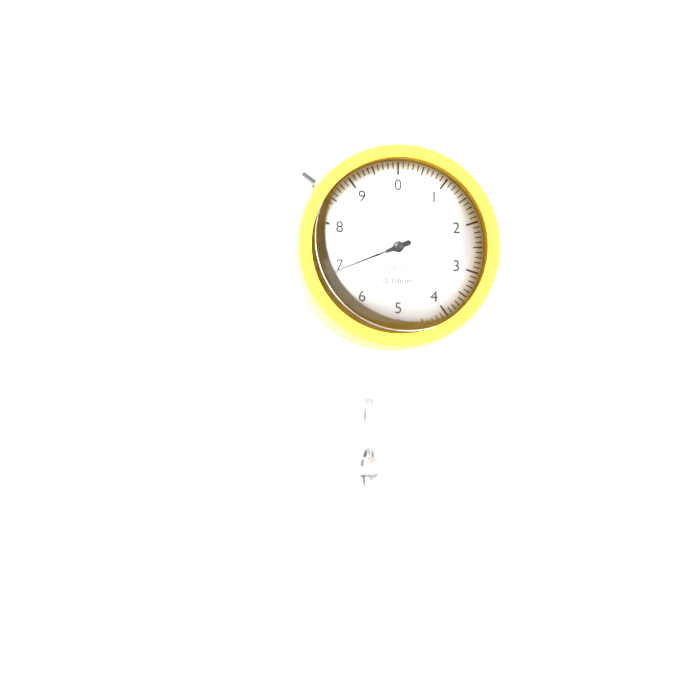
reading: 6.9 mm
